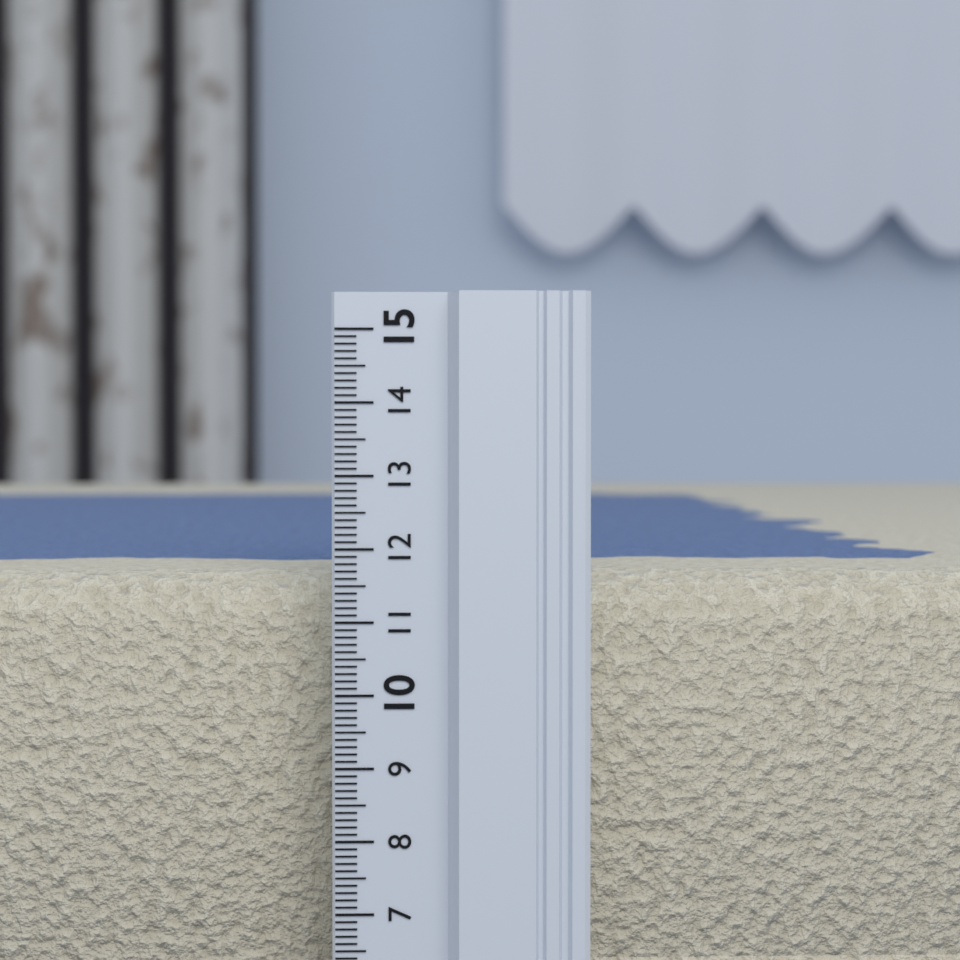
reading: 11.6 (no unit)
